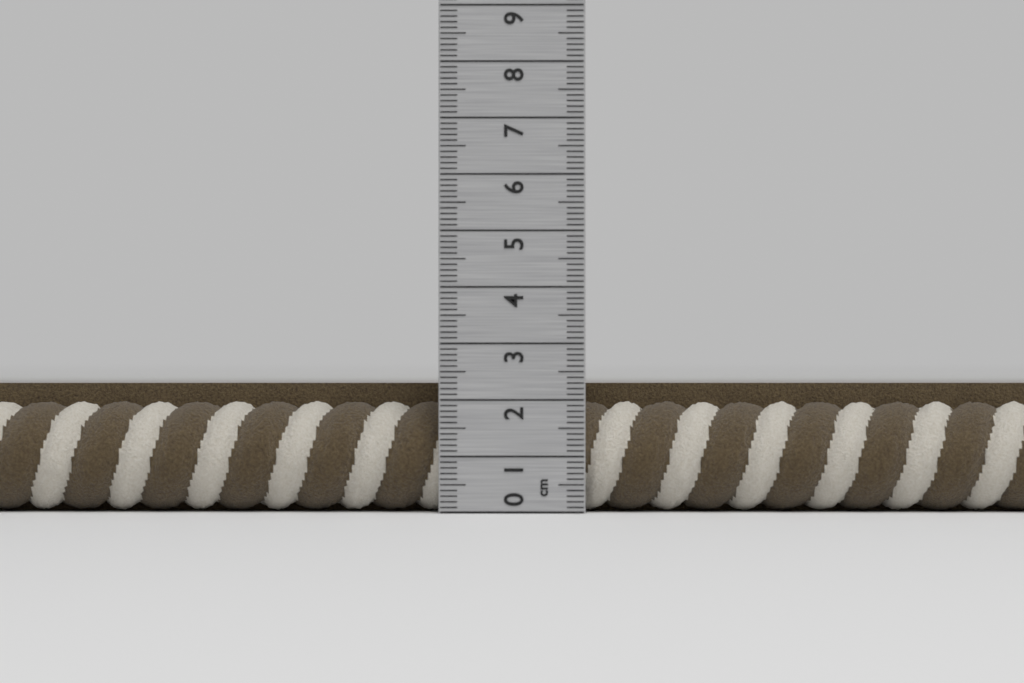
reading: 2.3 cm
